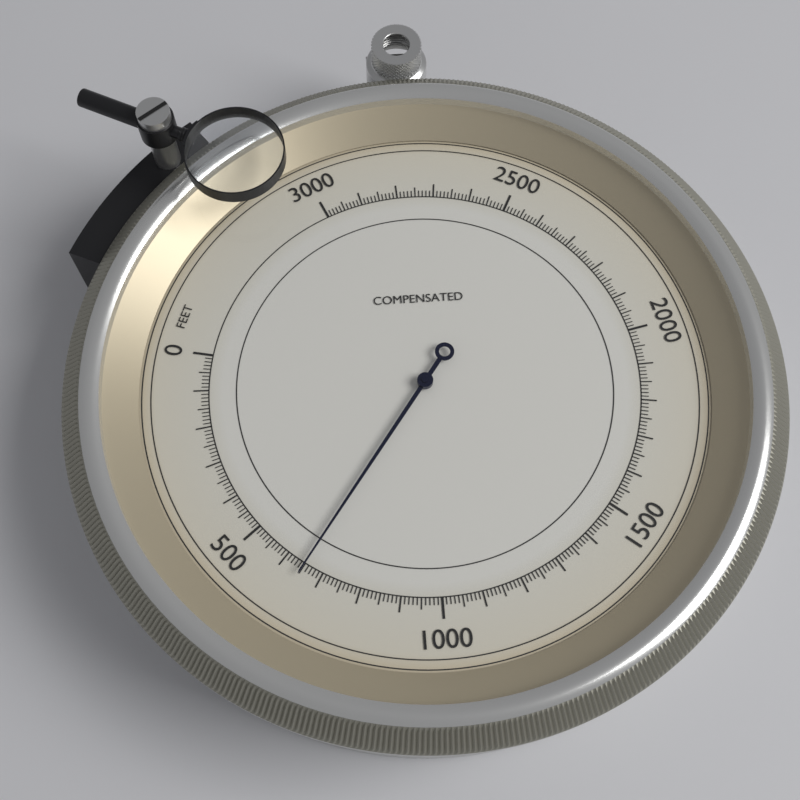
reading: 650 feet
